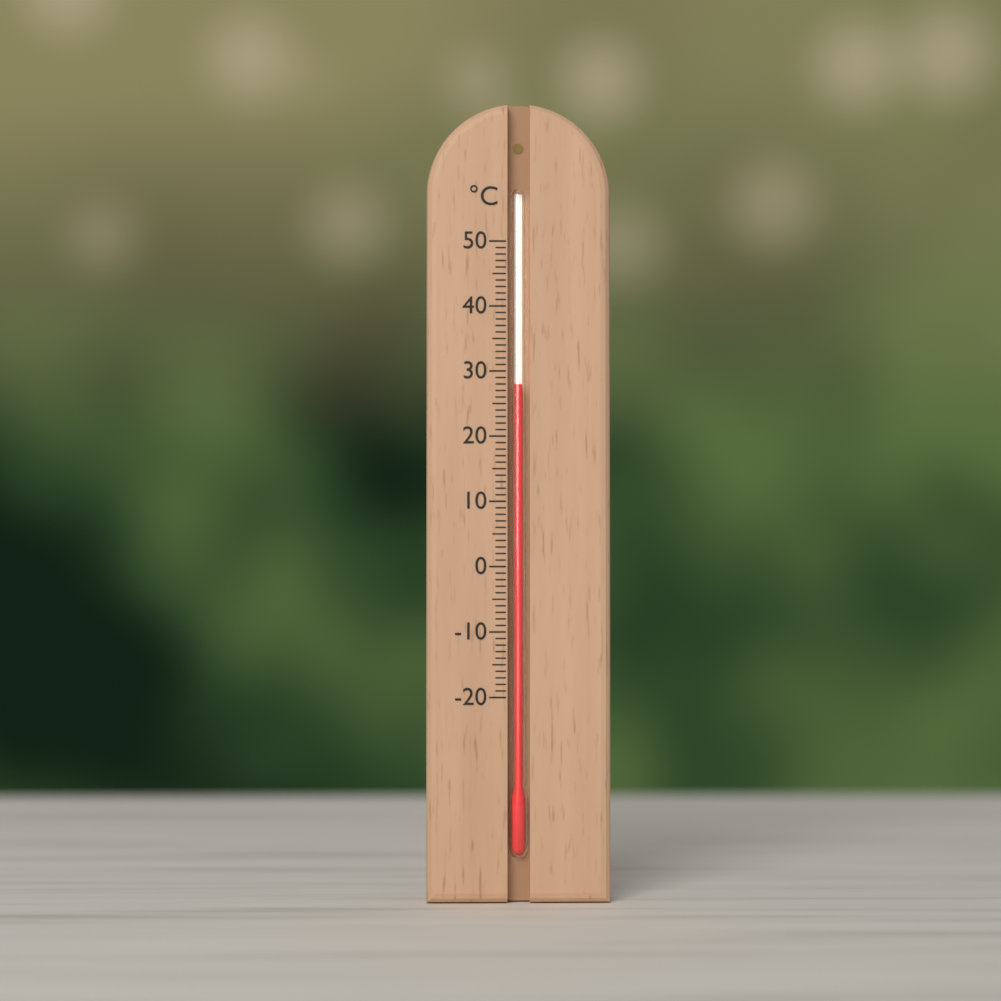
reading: 28 °C
